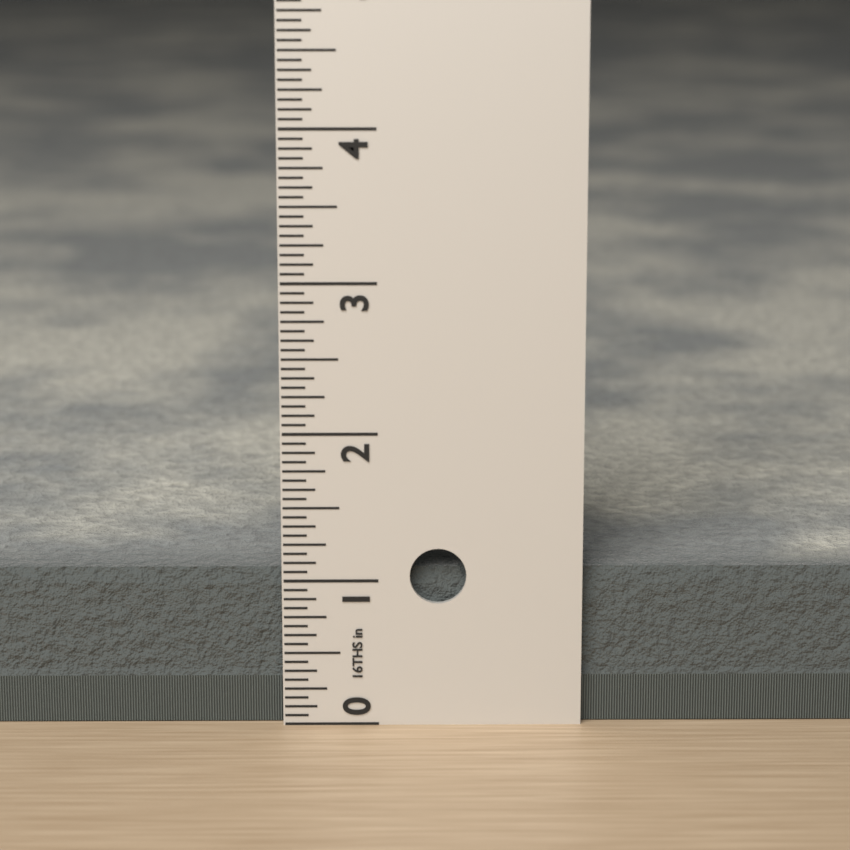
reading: 1.0625 in
